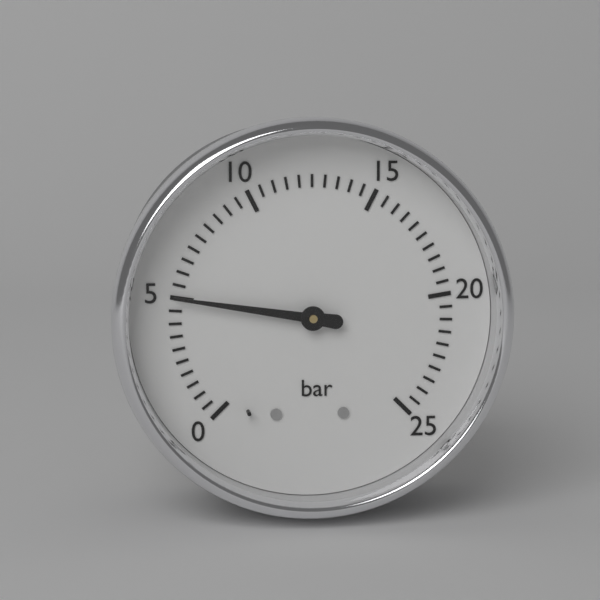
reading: 5.0 bar
